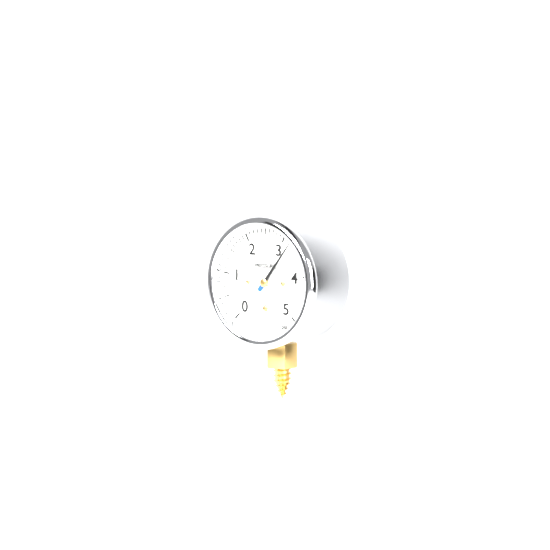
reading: 3.2 psi
